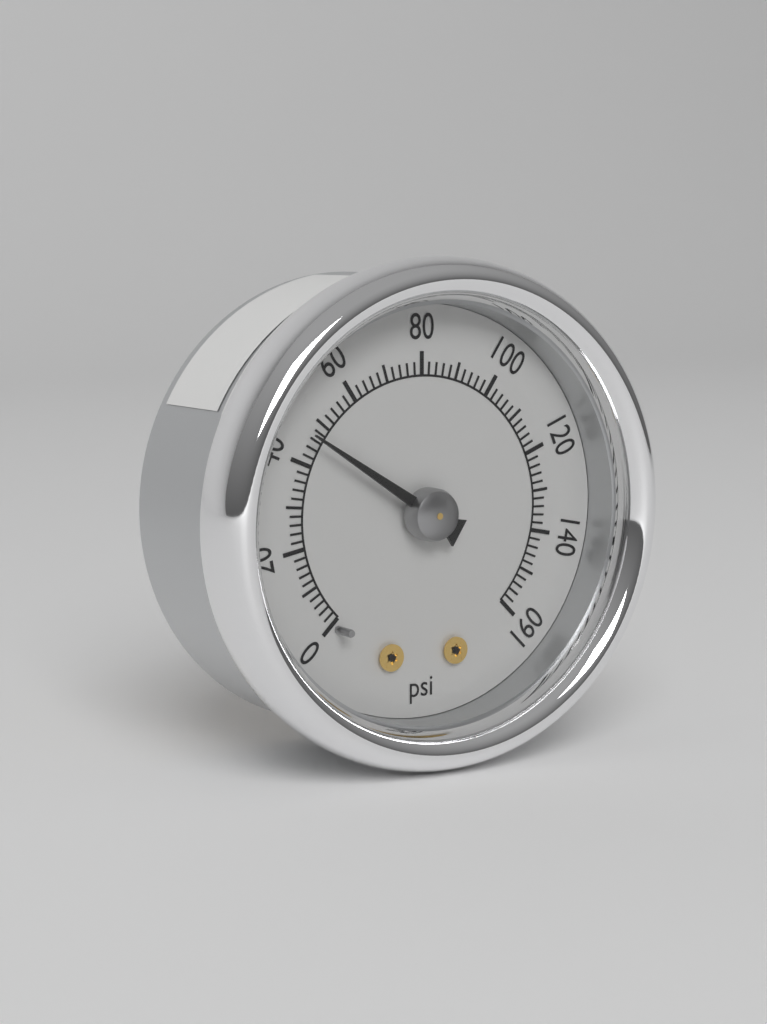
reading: 46 psi
